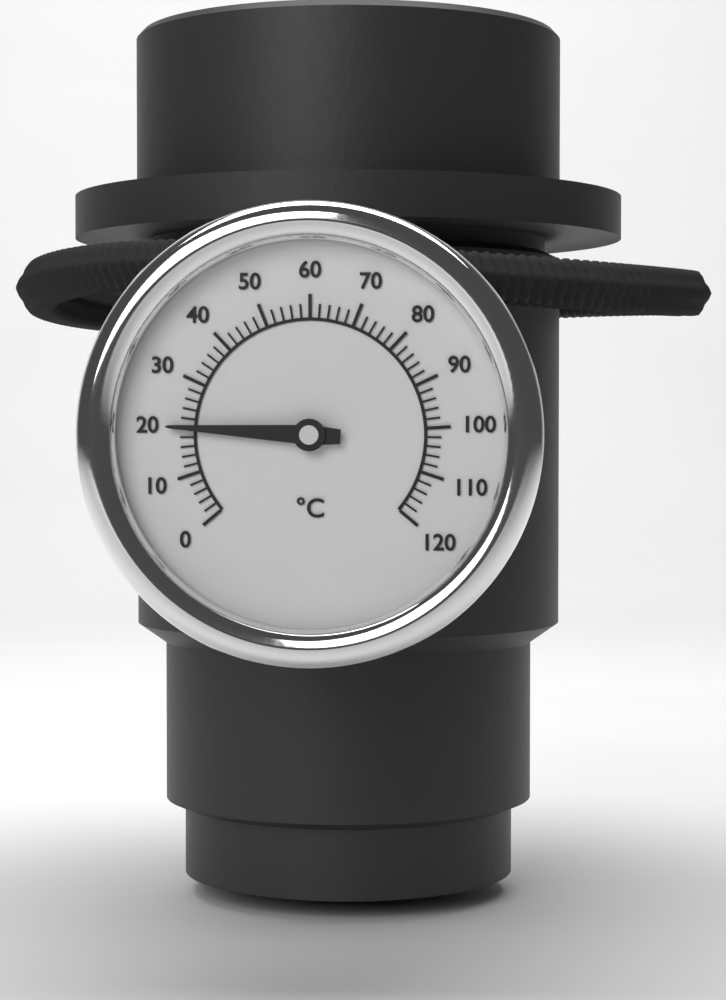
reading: 20 °C
